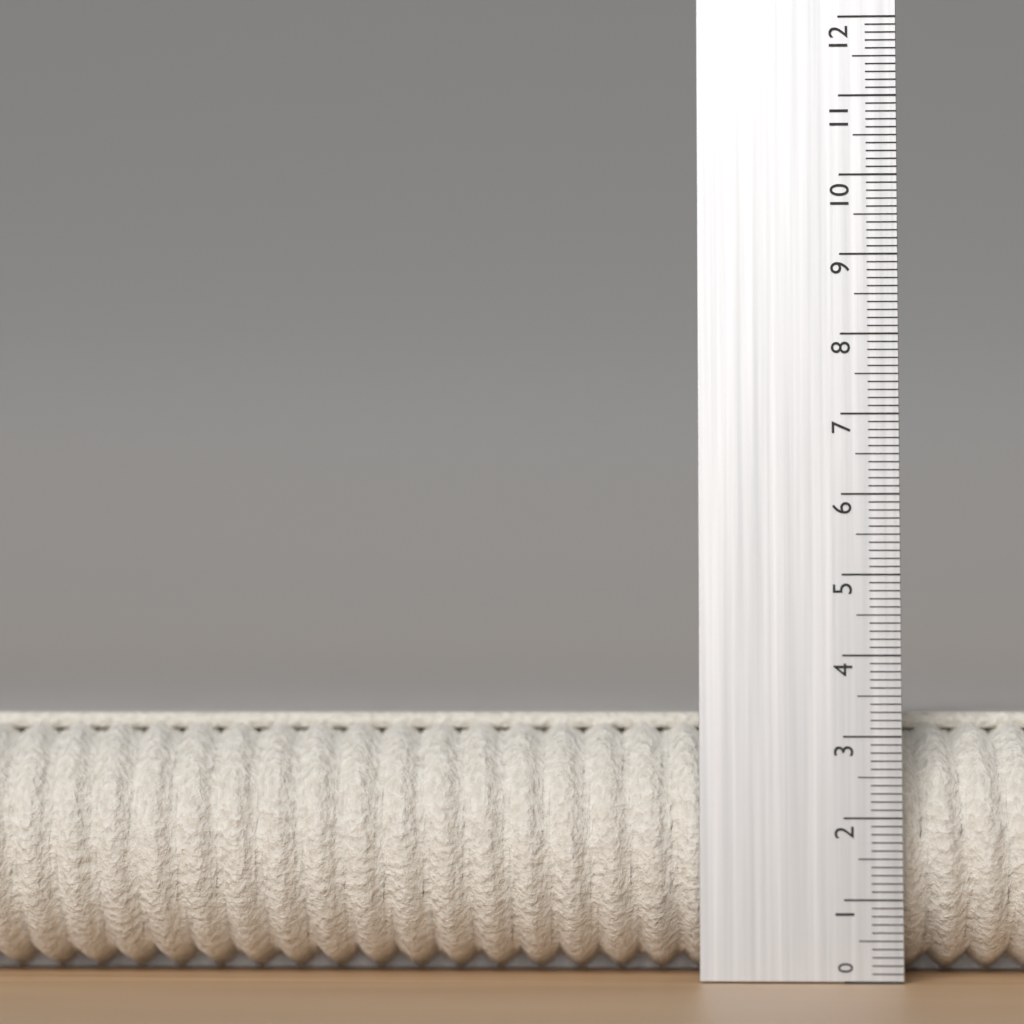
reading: 3.3 (no unit)
